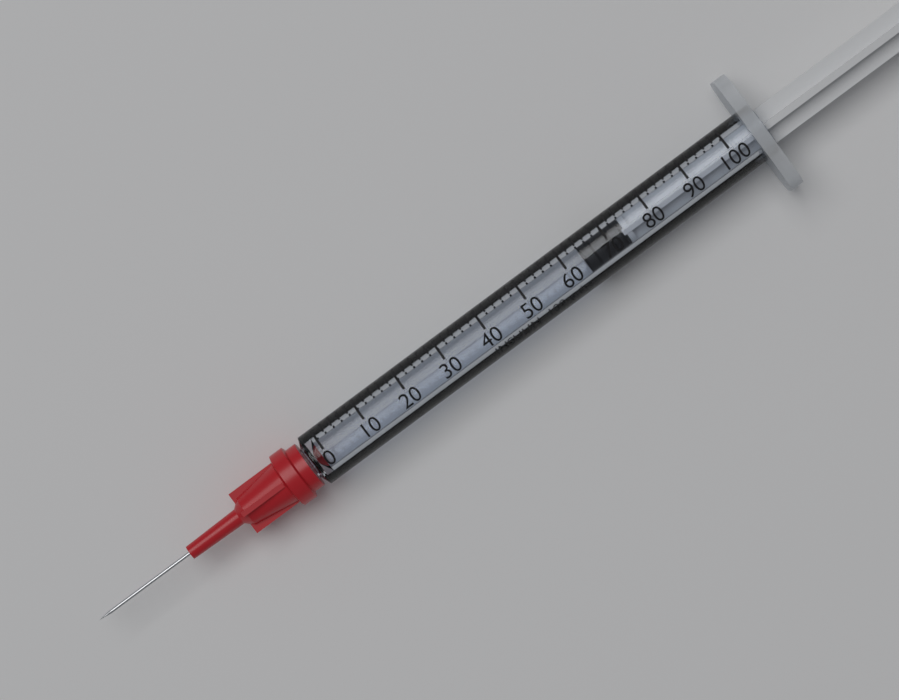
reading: 64 units
